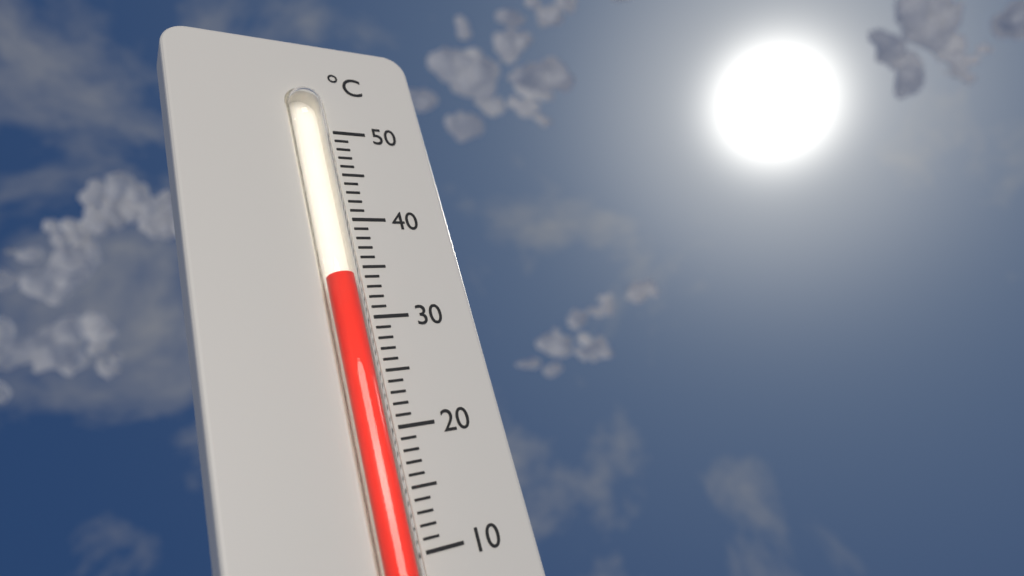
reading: 34 °C
